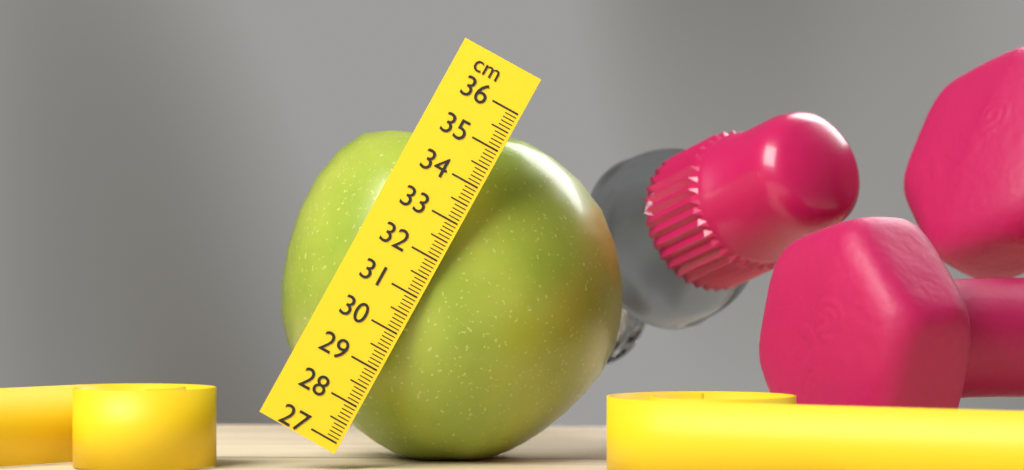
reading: 35.5 cm
